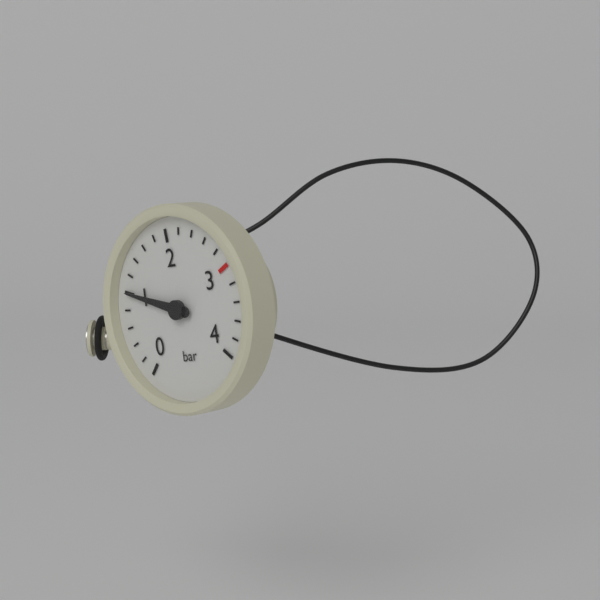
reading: 1.0 bar
